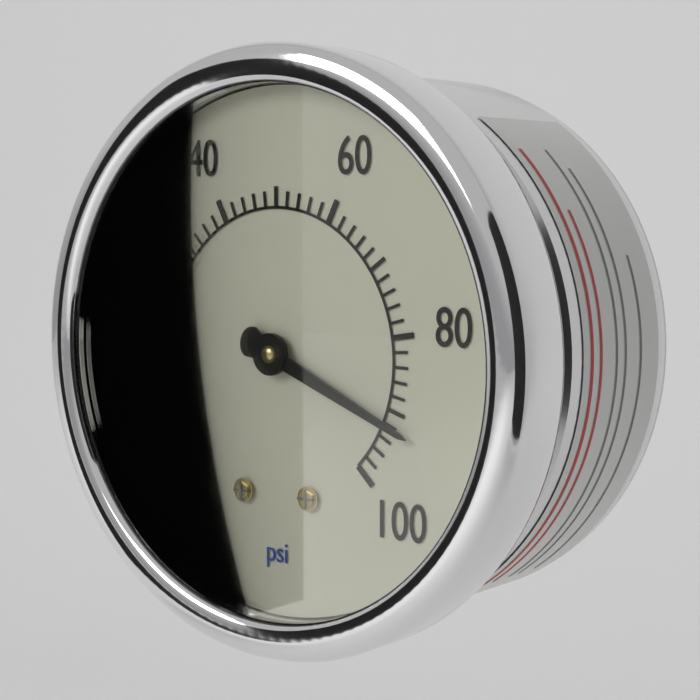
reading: 92 psi
